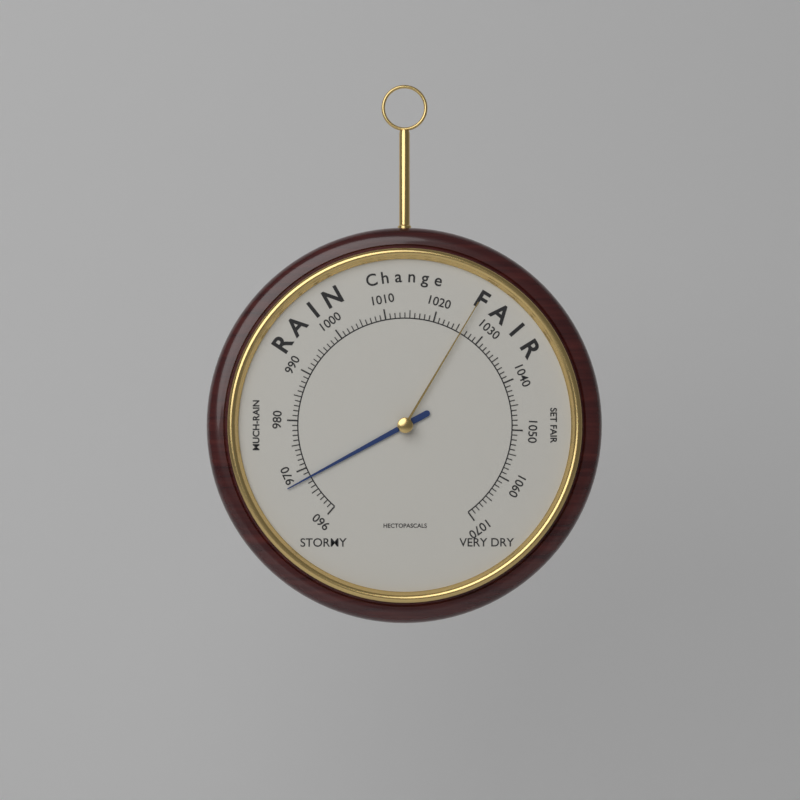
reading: 968 hPa
